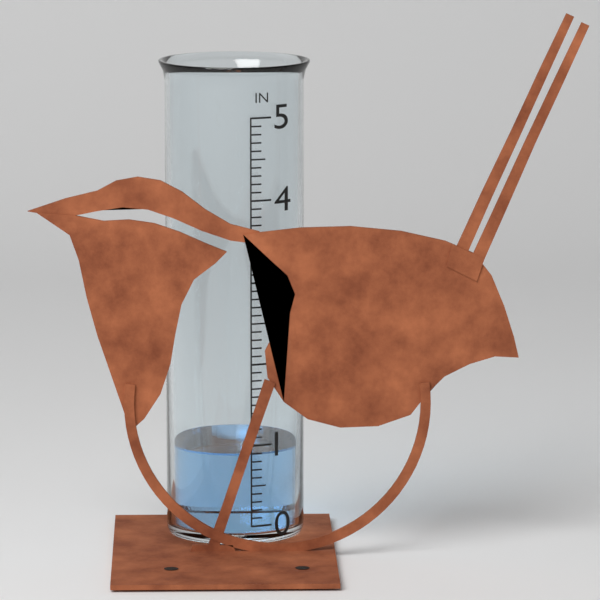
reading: 0.9 in
